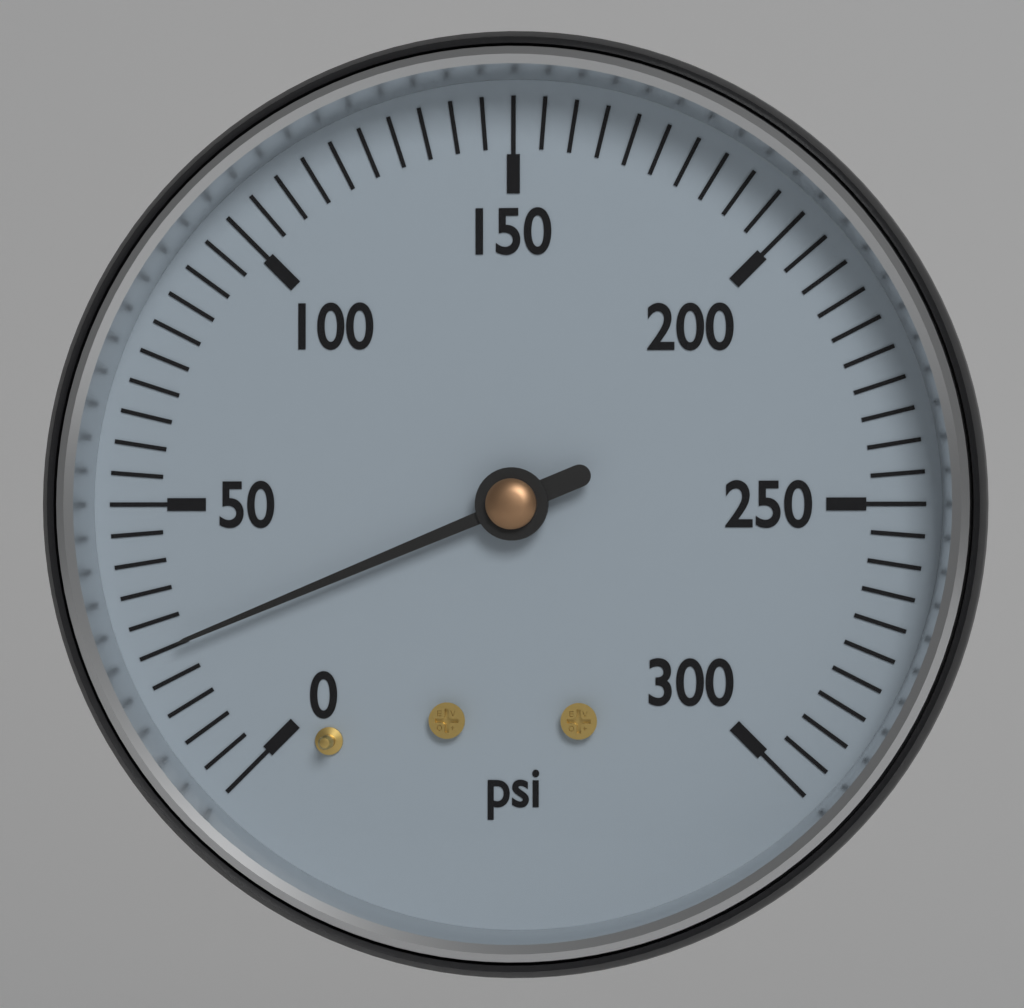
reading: 25 psi
